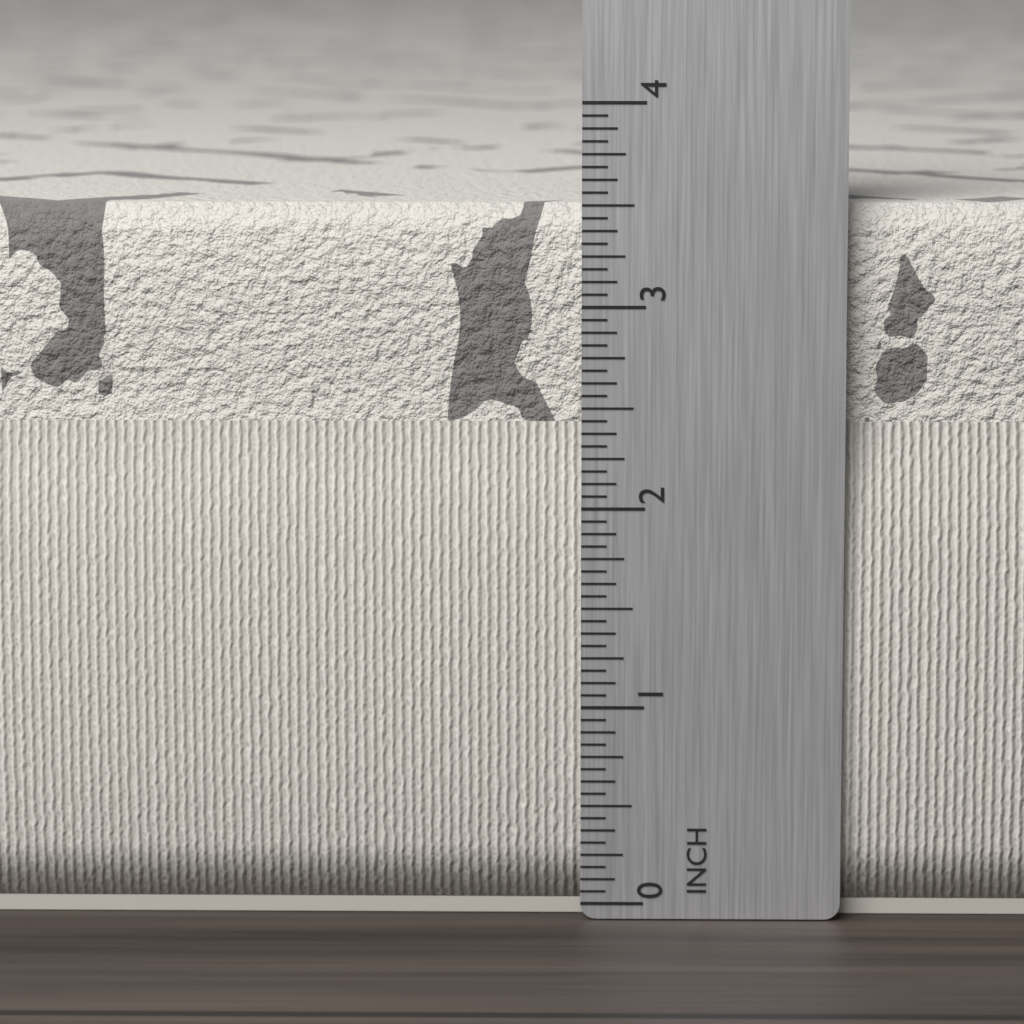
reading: 3.5000 in
